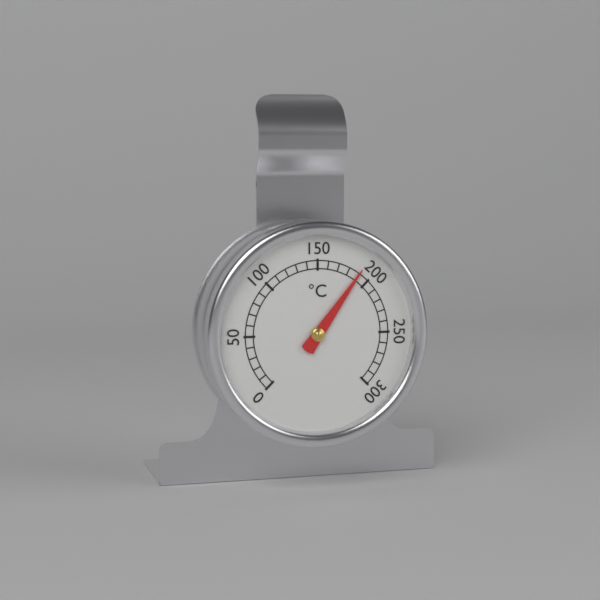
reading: 190 °C
